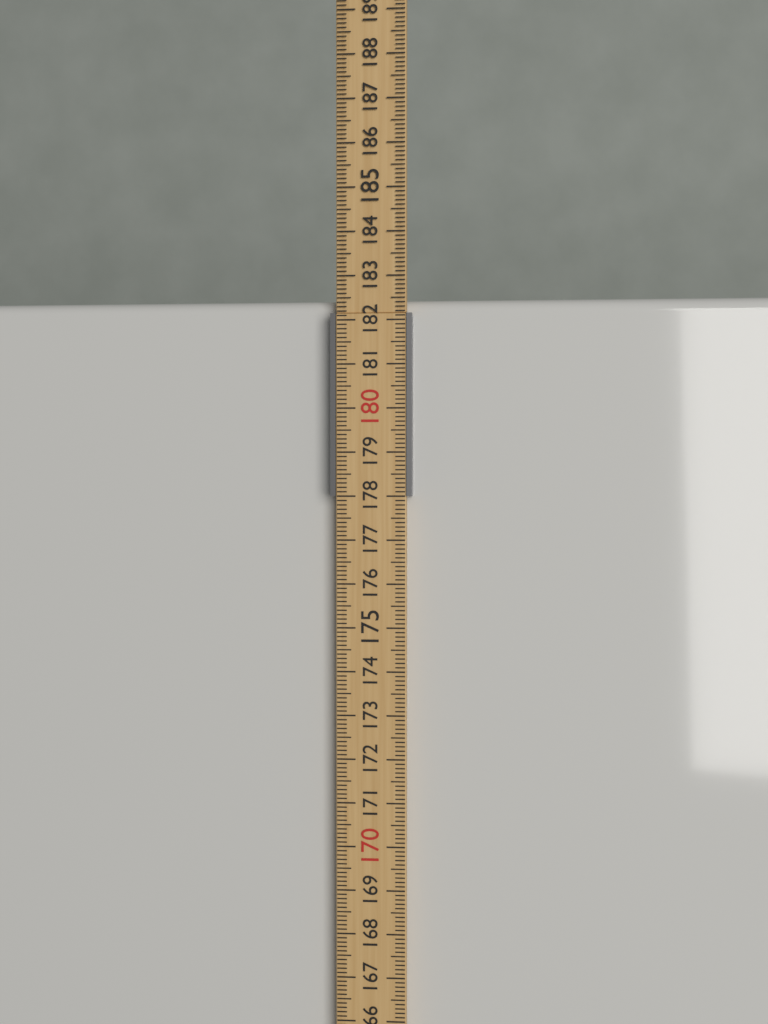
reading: 182.5 cm
